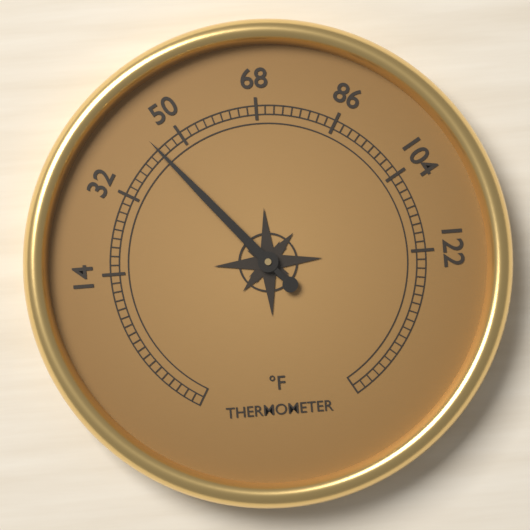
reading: 44 °F
